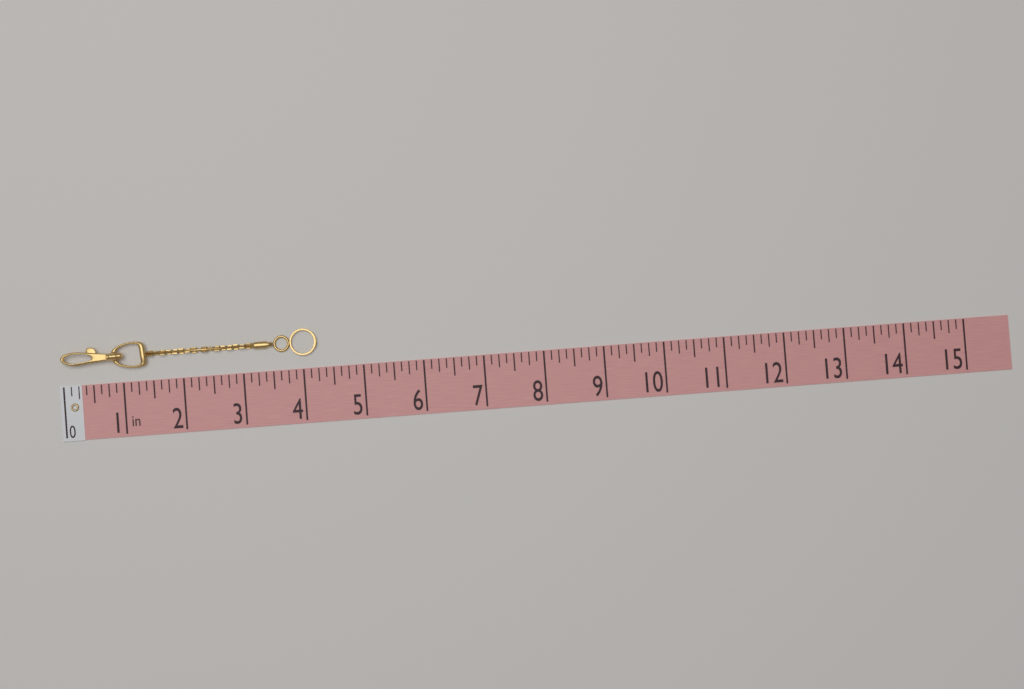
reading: 4.250 in
